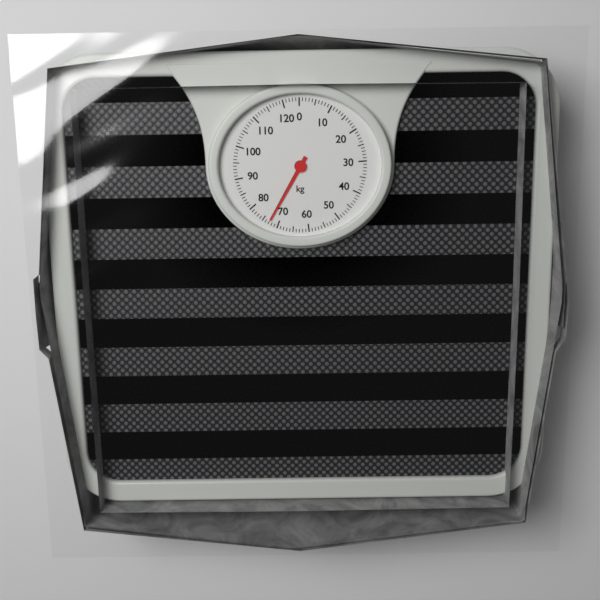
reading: 73 kg
